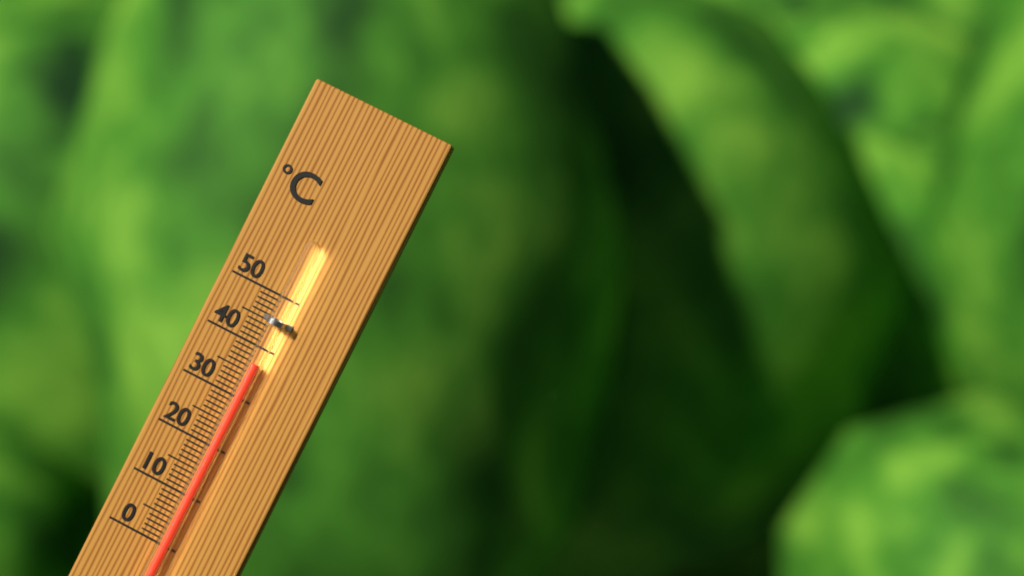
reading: 37 °C
